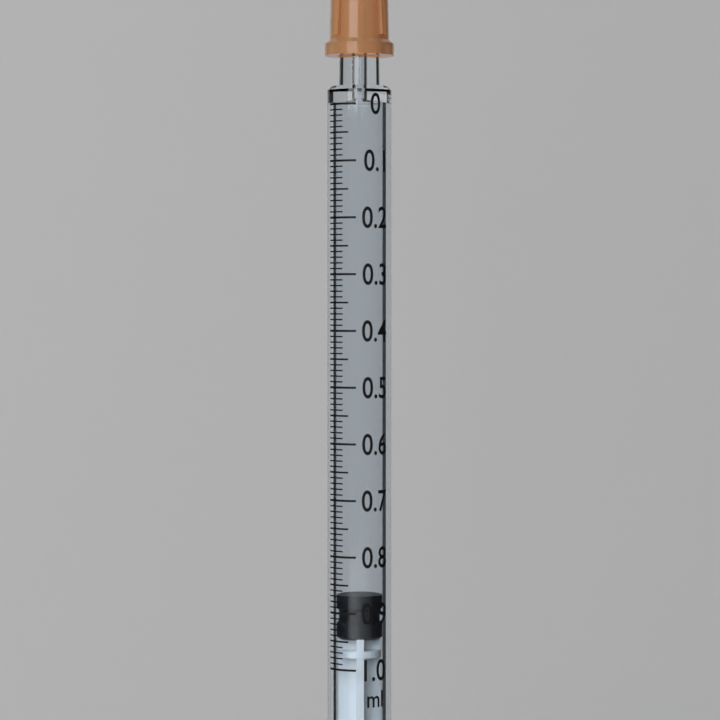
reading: 0.87 ml
